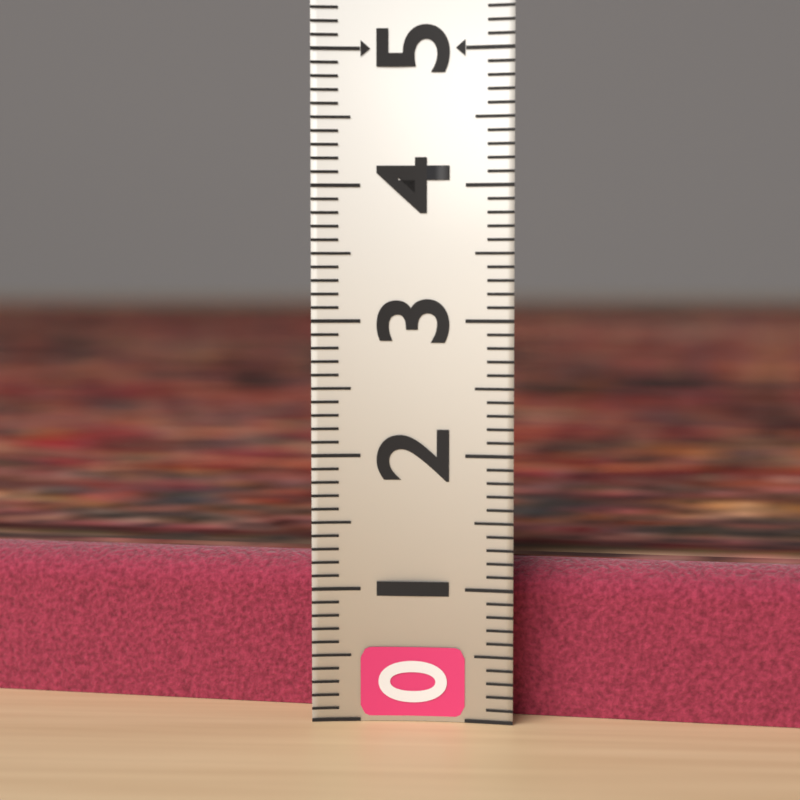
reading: 1.2 (no unit)
